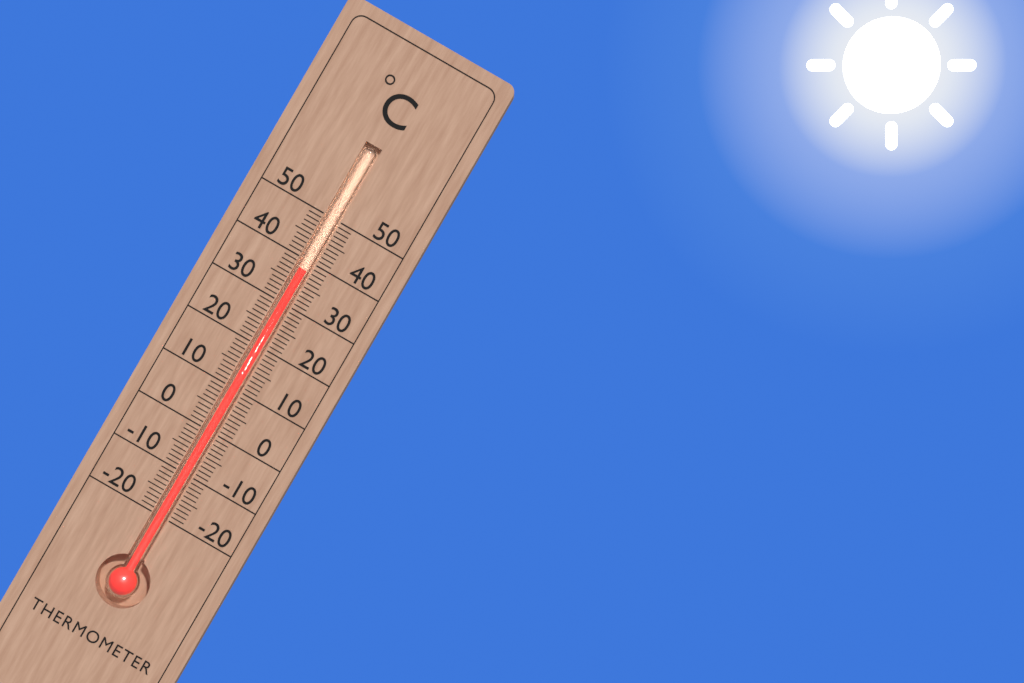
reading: 38 °C
